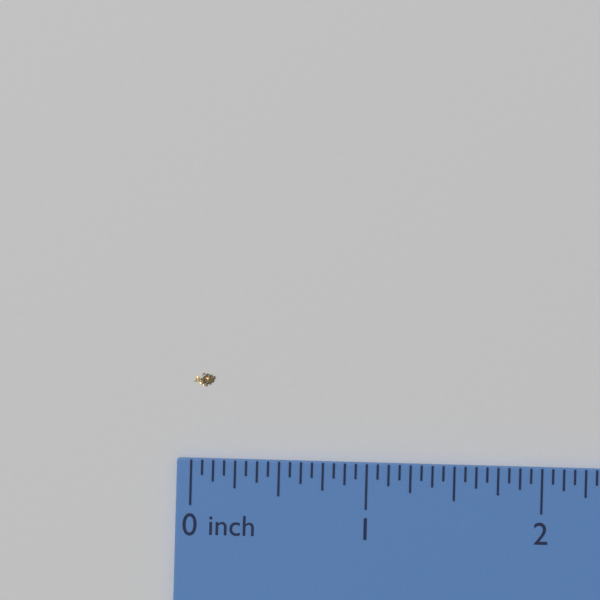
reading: 0.1250 inch
